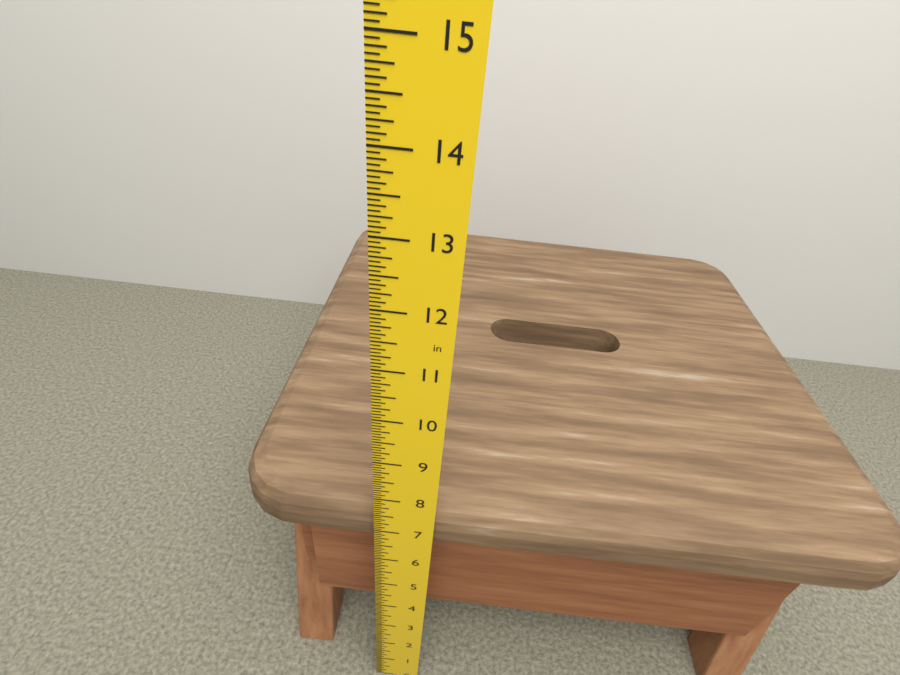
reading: 7.5000 in
